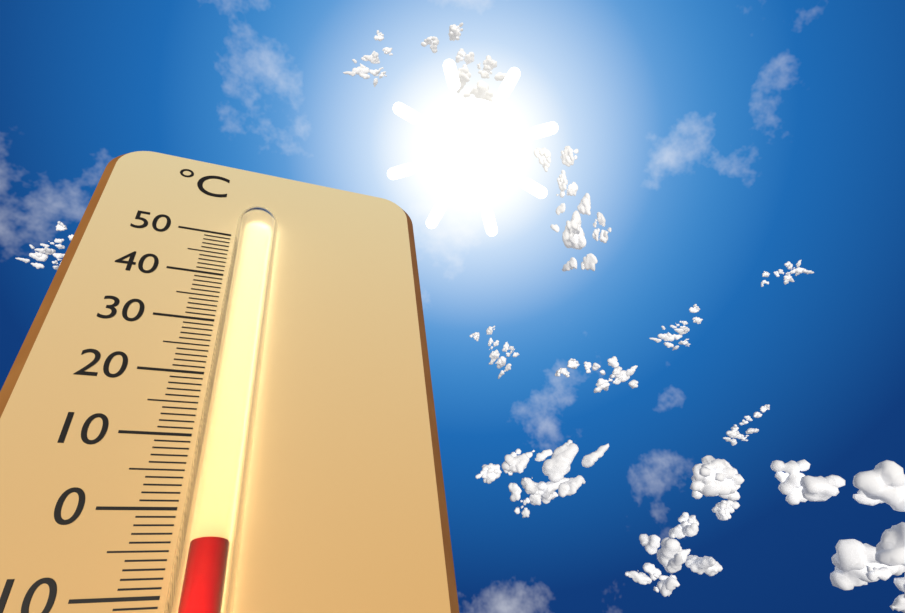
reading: -5 °C
